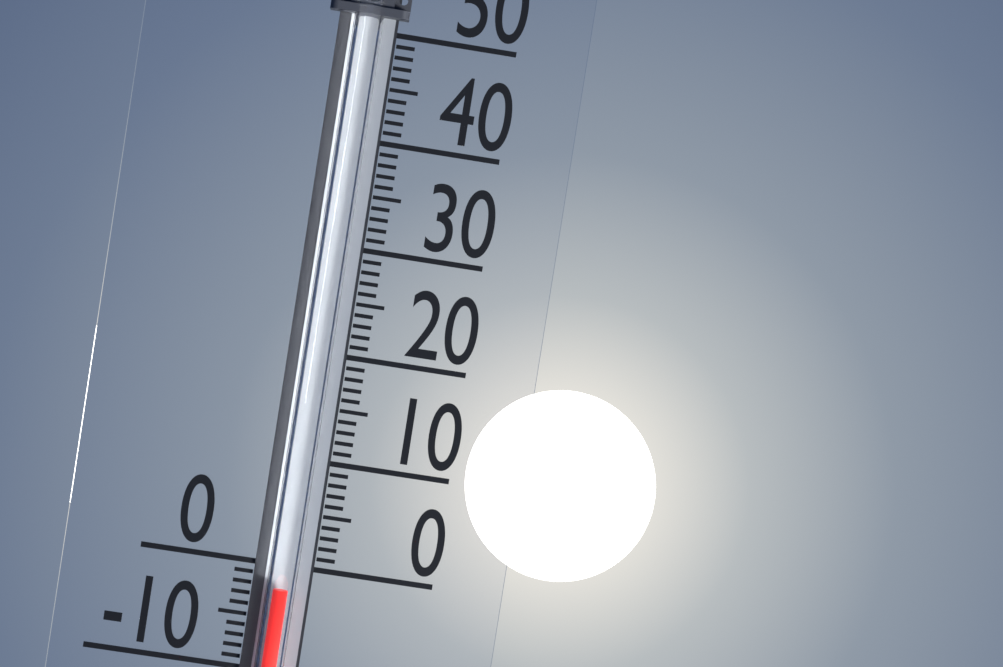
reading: -2 (no unit)
